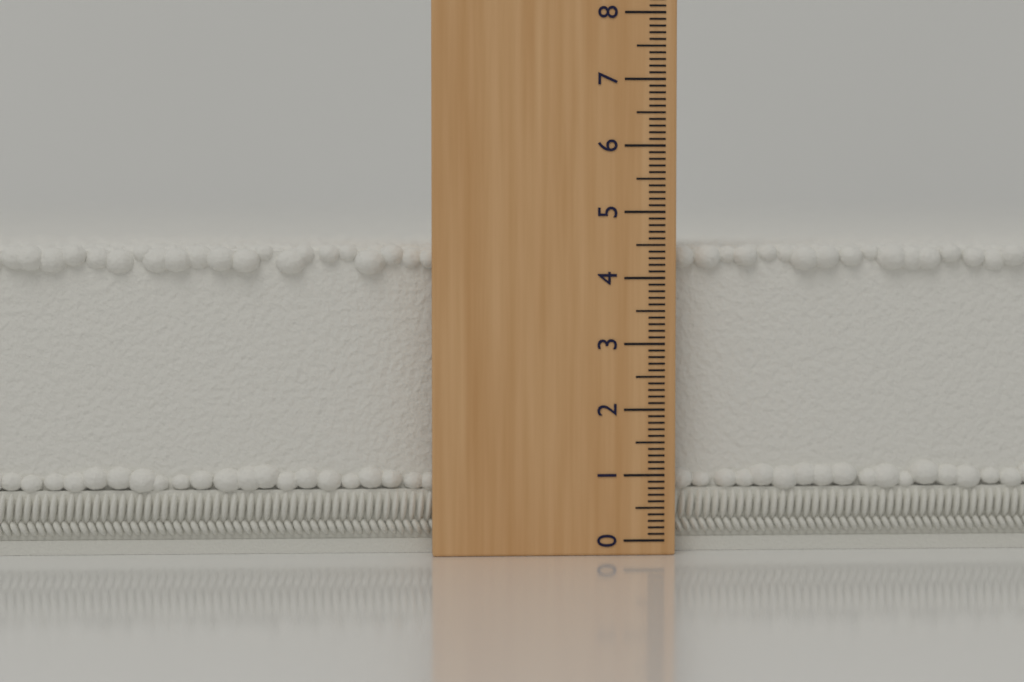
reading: 4.5 (no unit)
